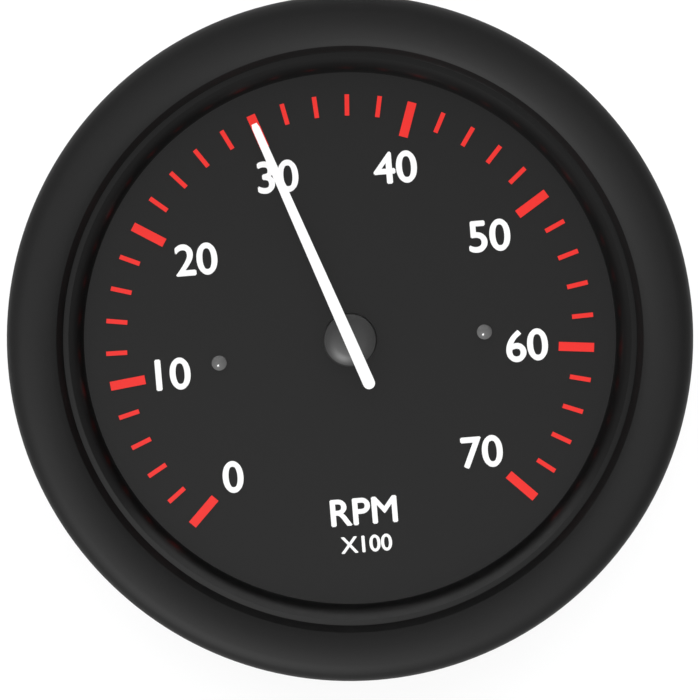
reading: 30 RPM x100
